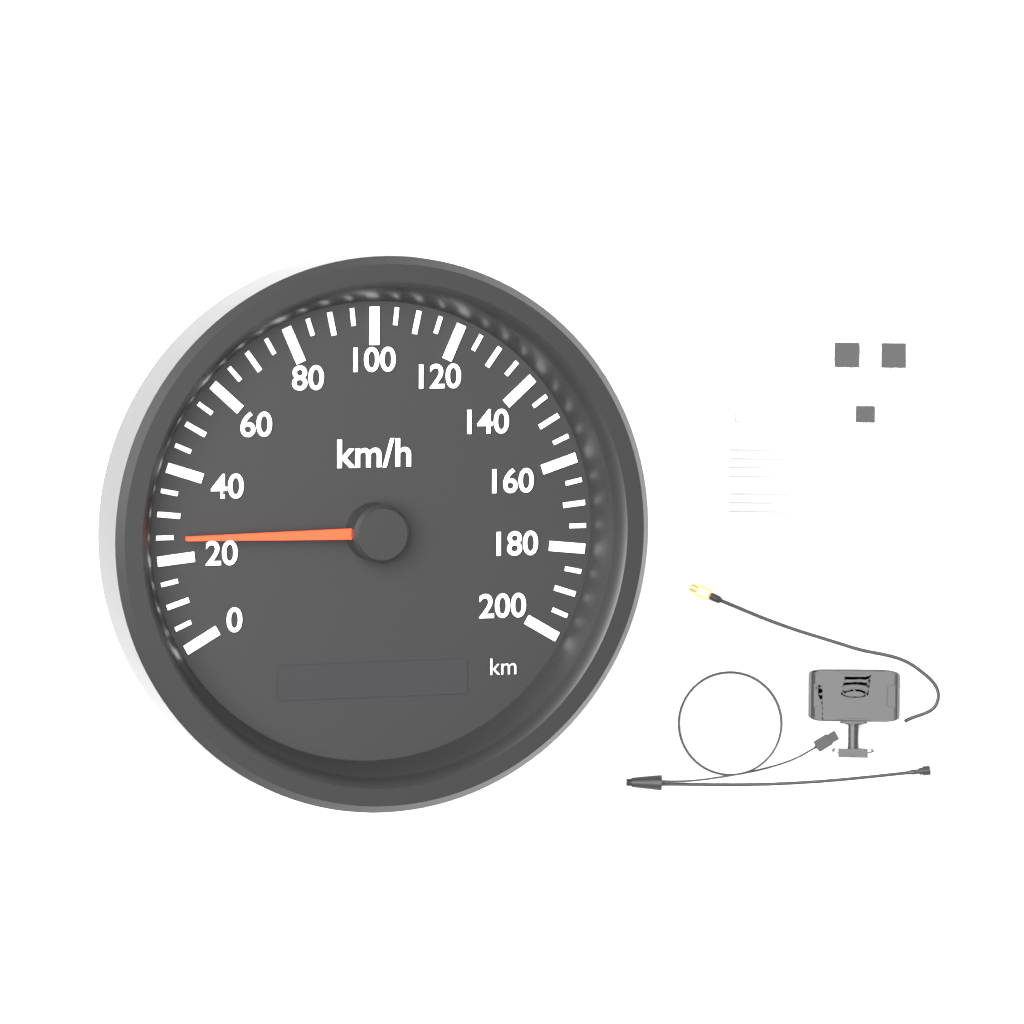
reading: 25 km/h
